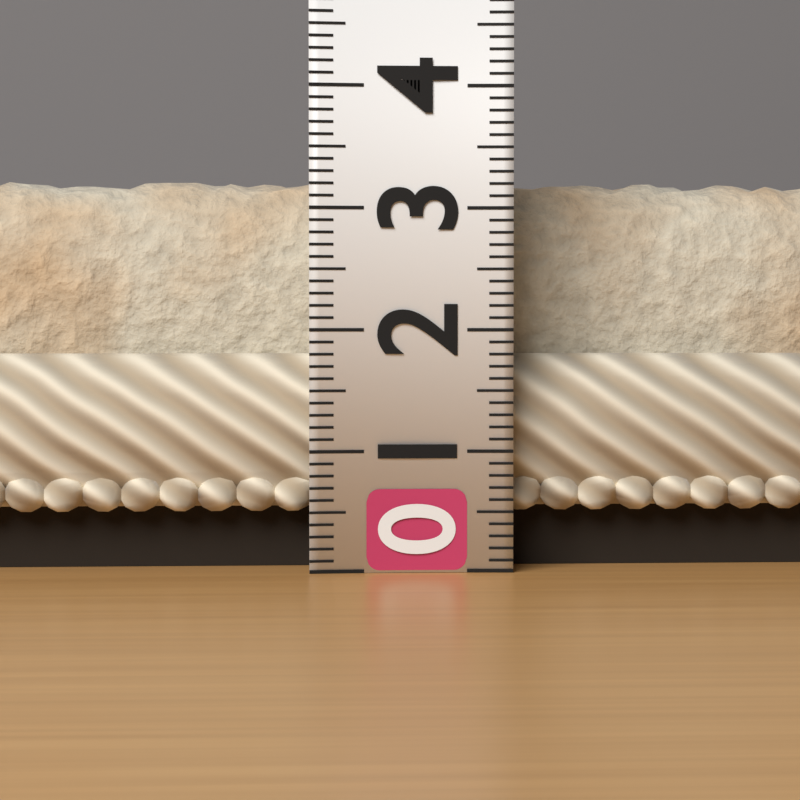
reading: 3.3 (no unit)
